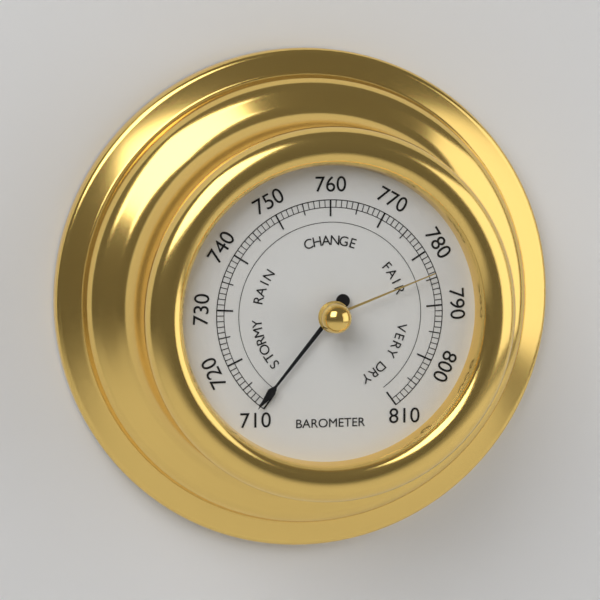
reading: 711 (no unit)
